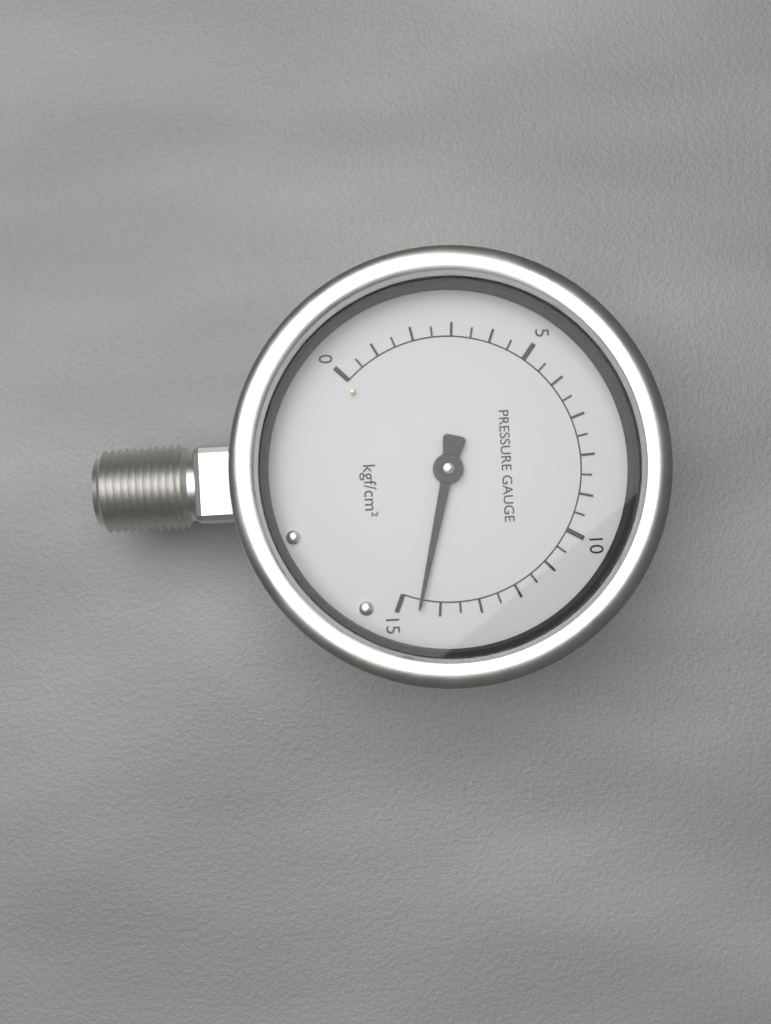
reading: 14.5 kgf/cm²
